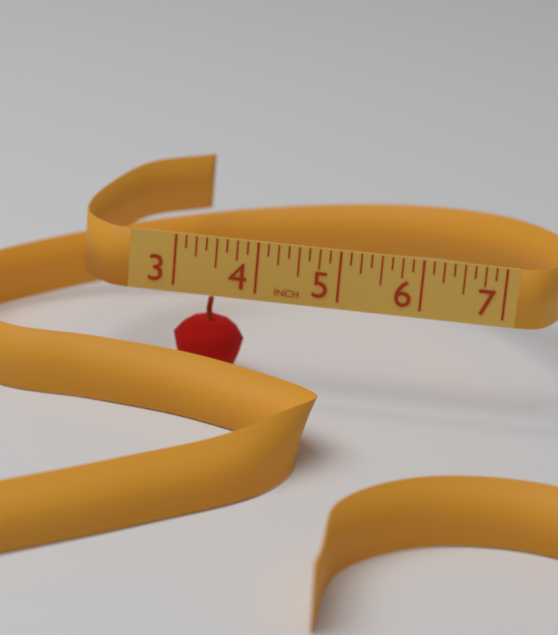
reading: 3.875 in
